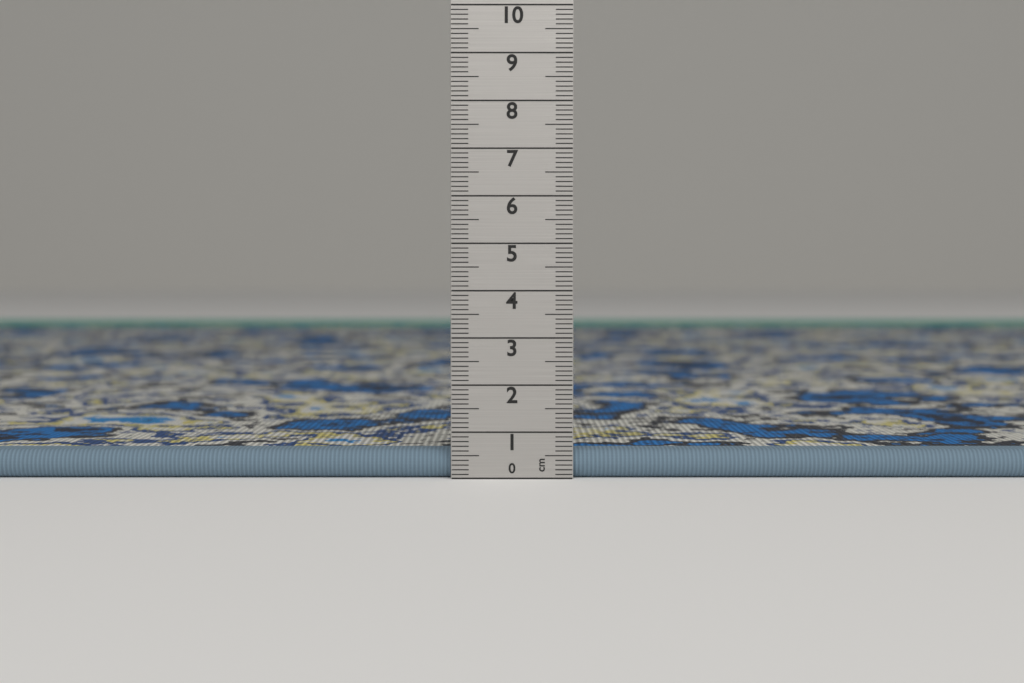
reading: 0.6 cm
